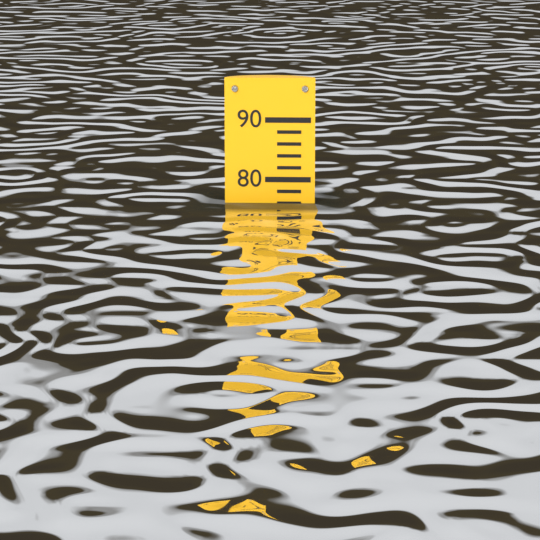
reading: 76 (no unit)
